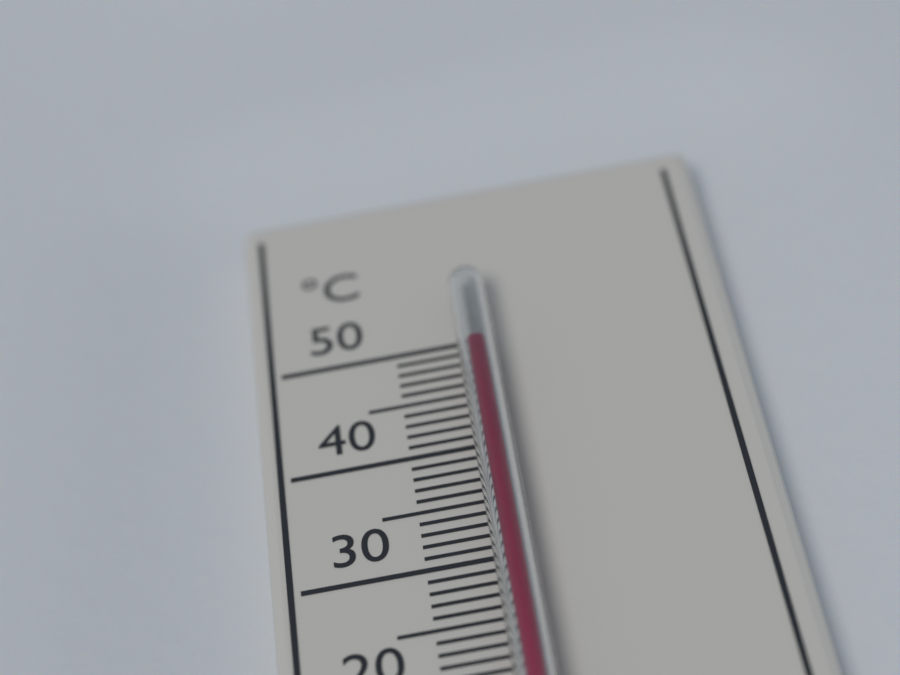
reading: 48 °C
